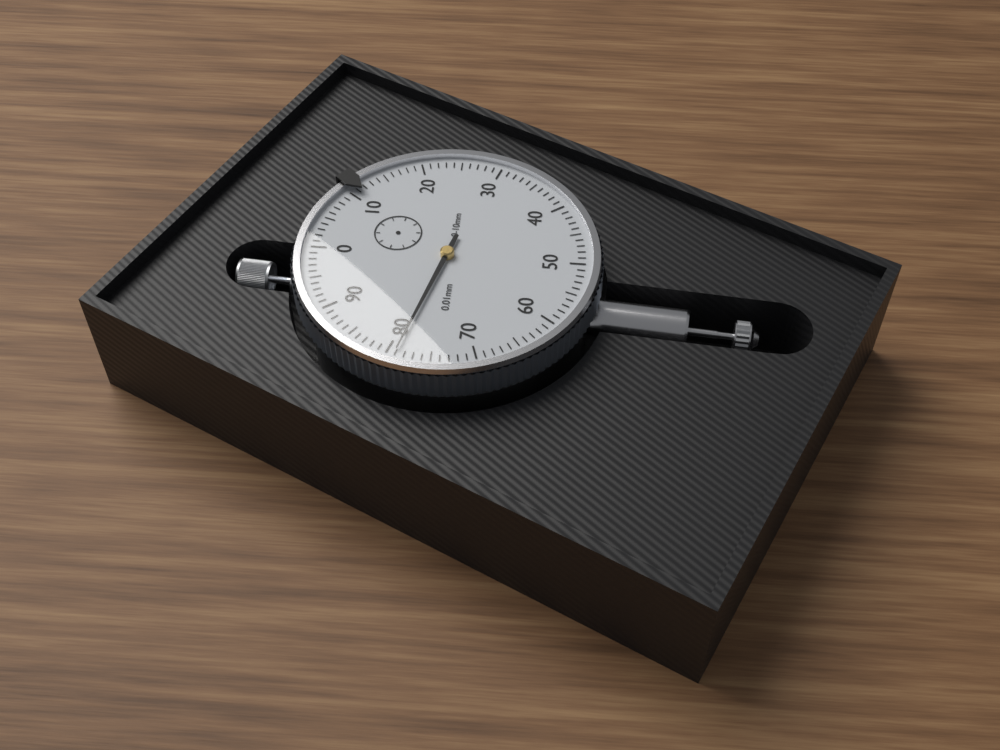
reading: 0.79 mm
